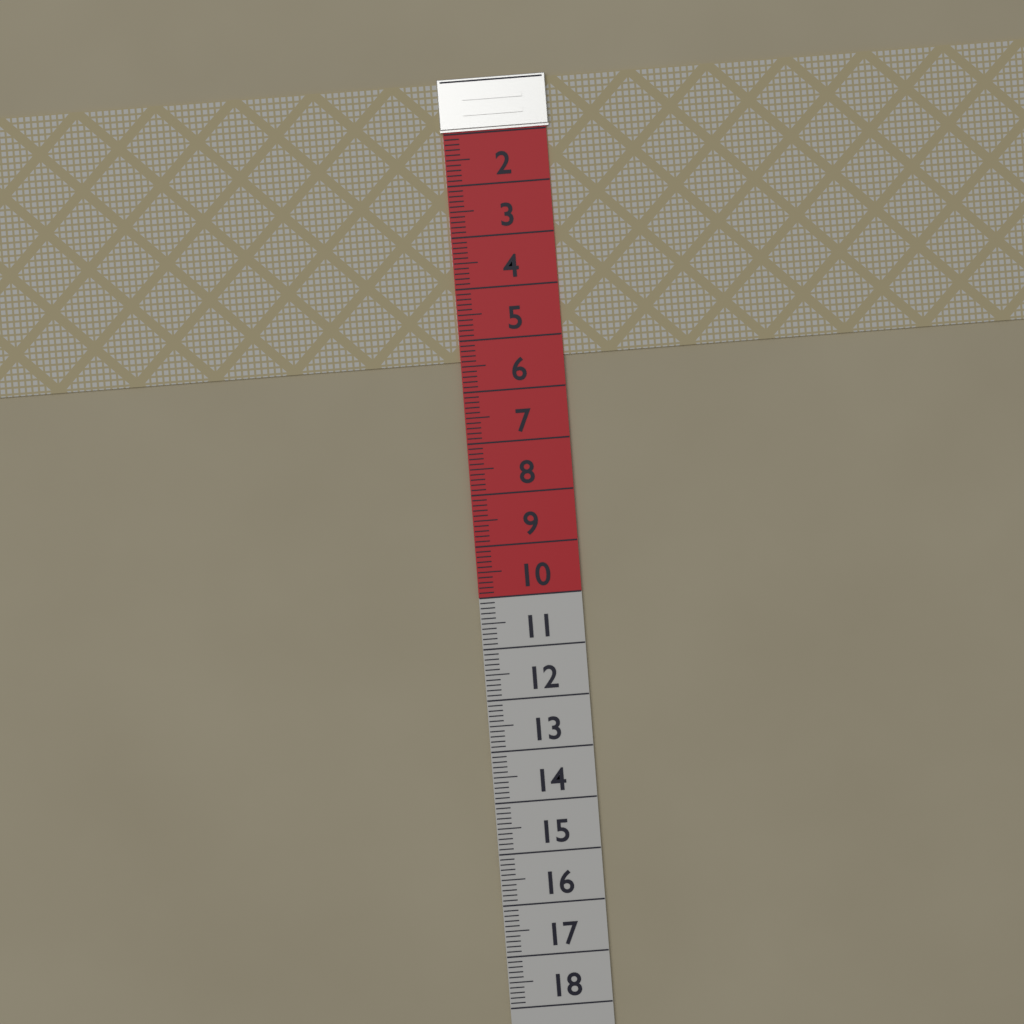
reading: 5.4 (no unit)
